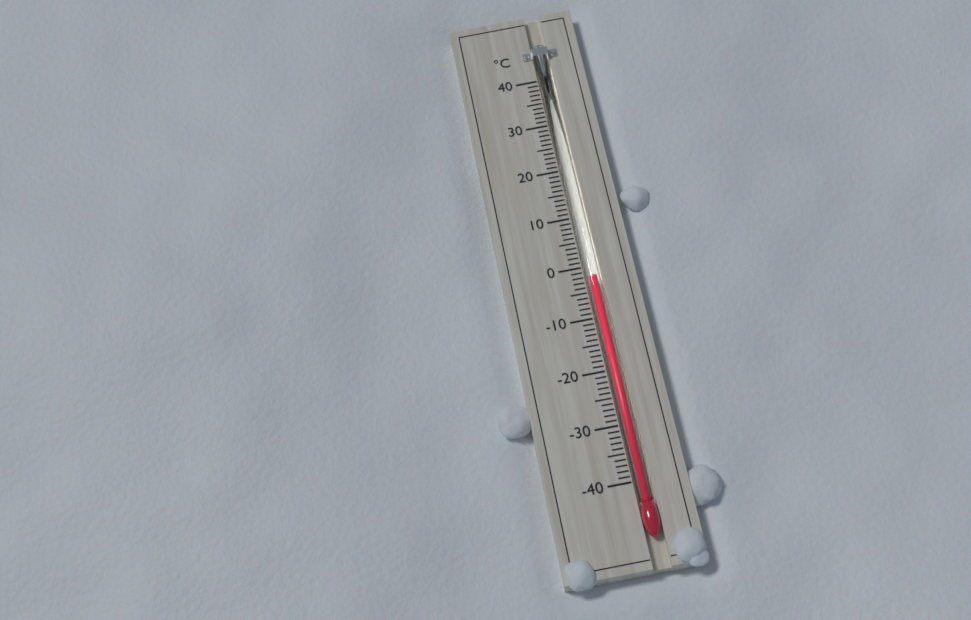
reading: -2 °C
